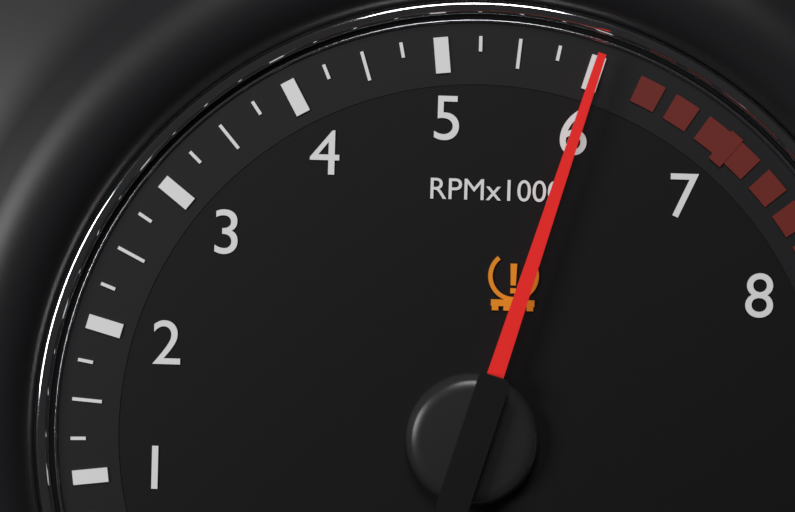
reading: 6.00 RPM x1000
